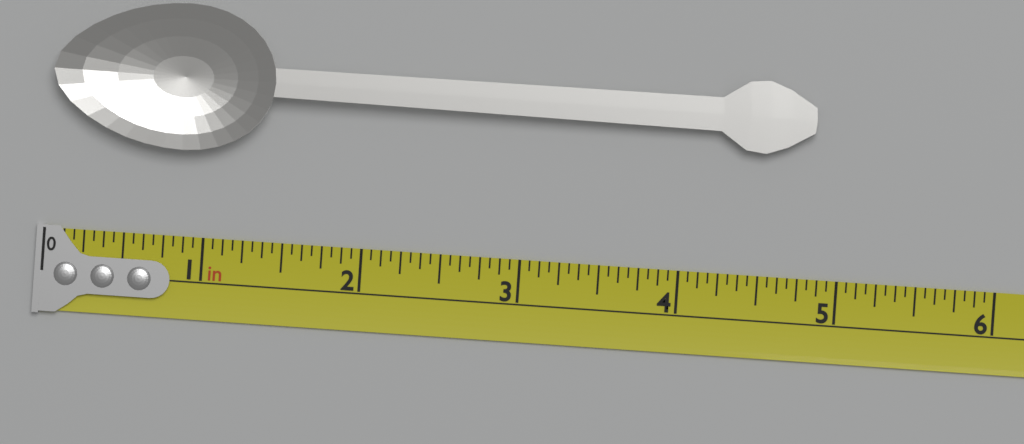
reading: 4.8125 in
